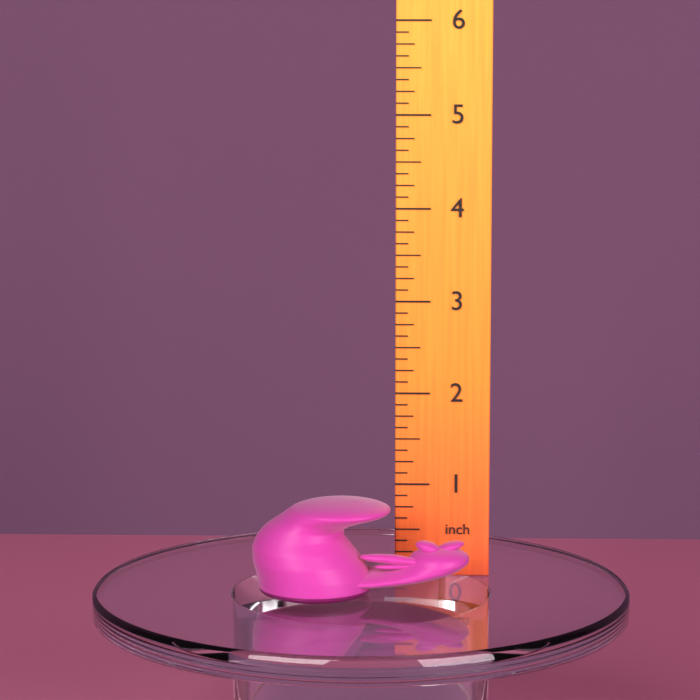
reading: 1.000 inch
